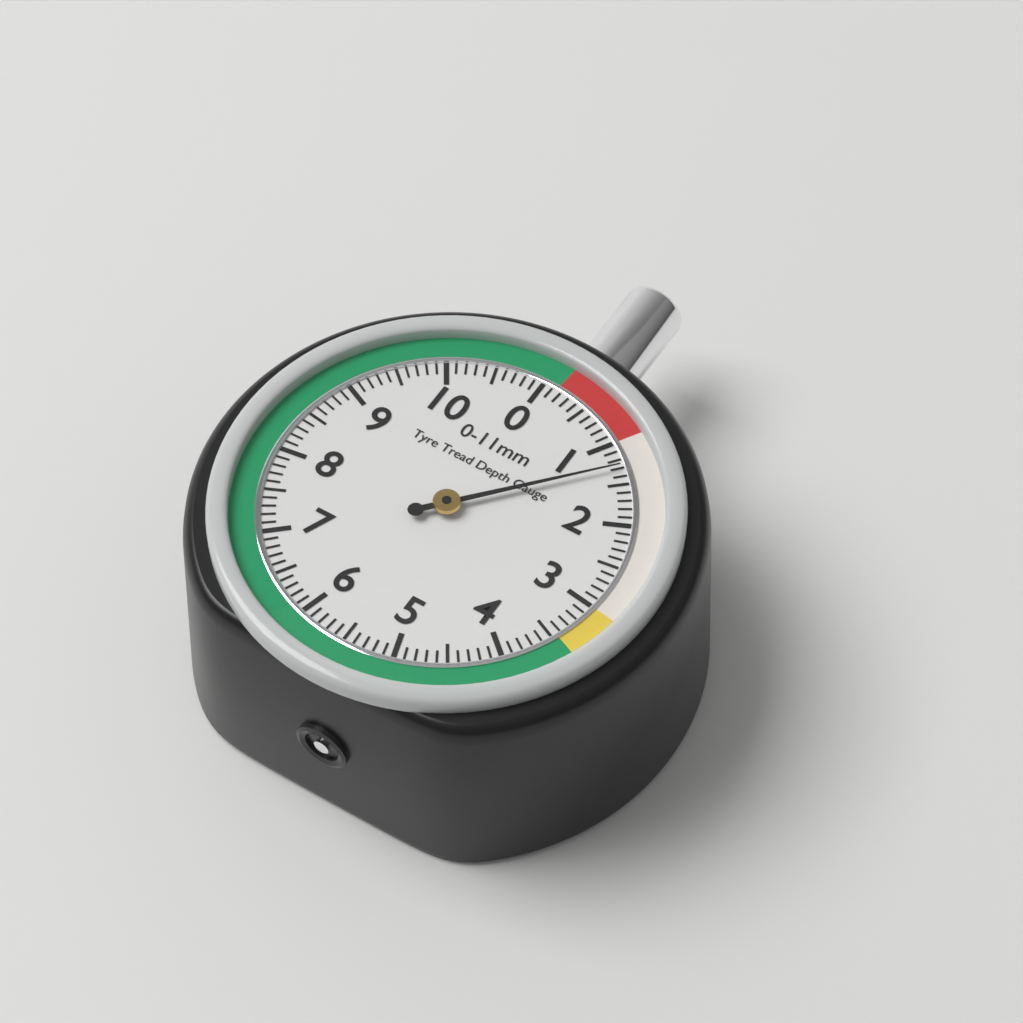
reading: 1.3 mm
